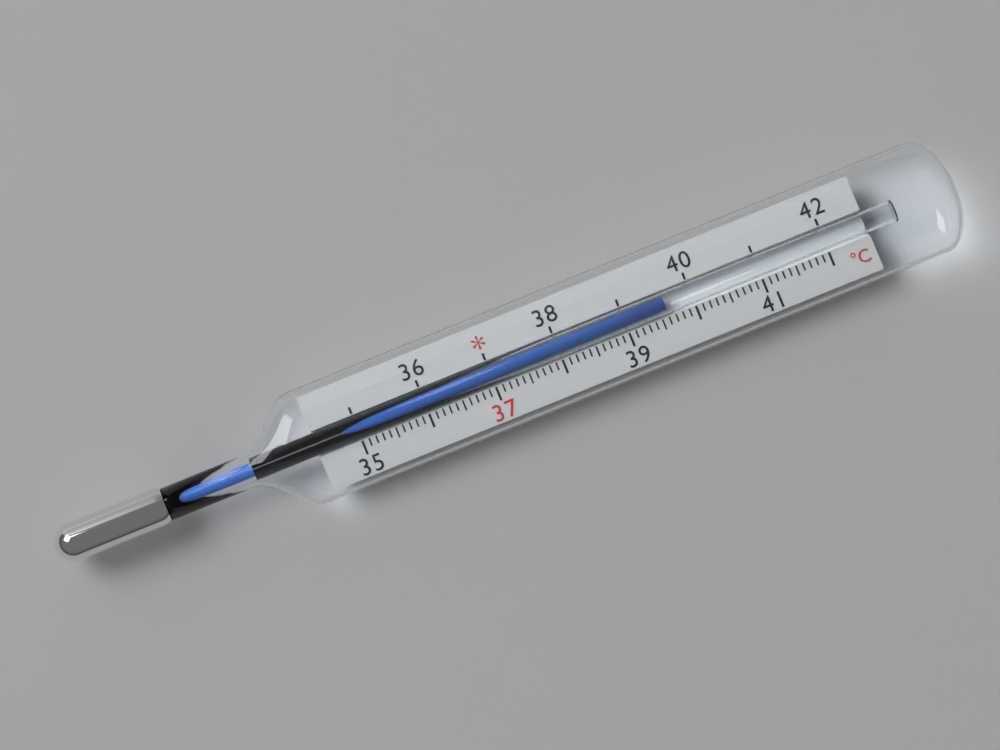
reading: 39.6 °C
